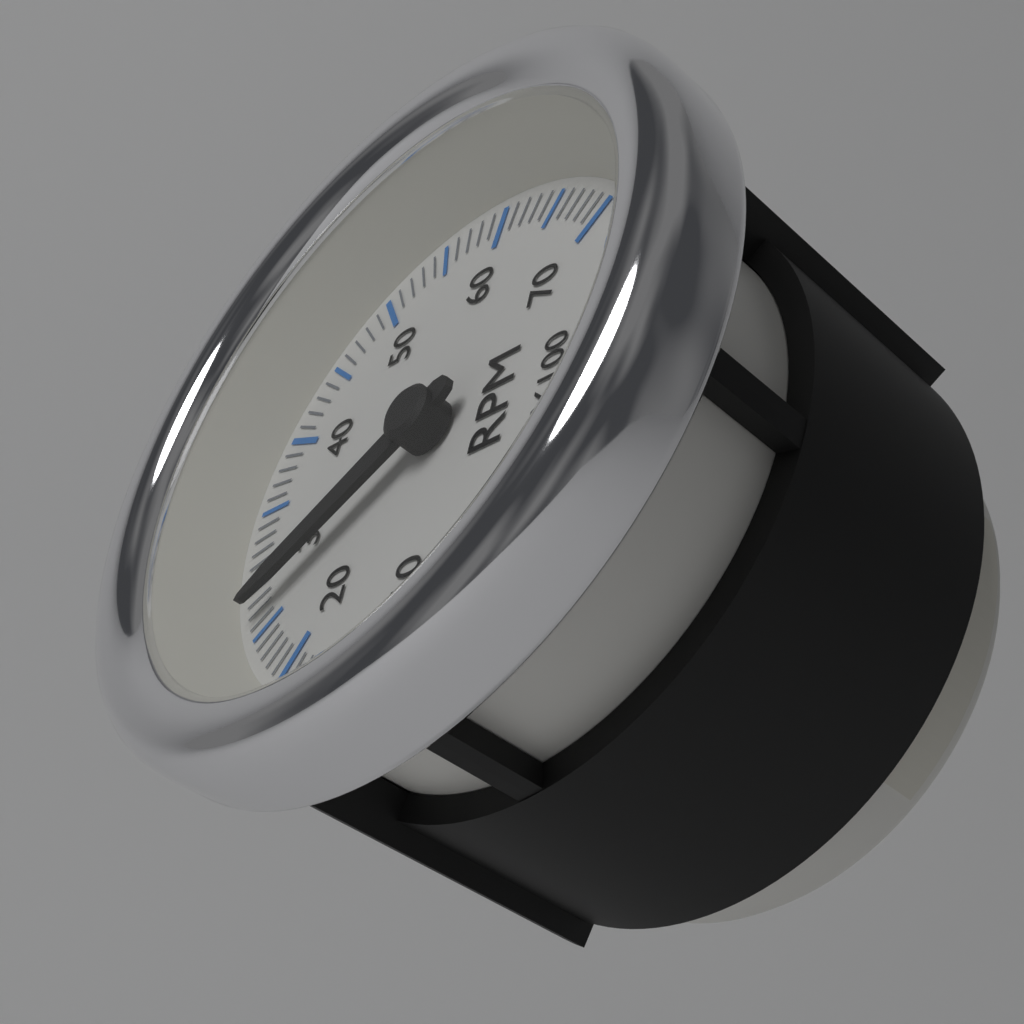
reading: 2700 RPM
